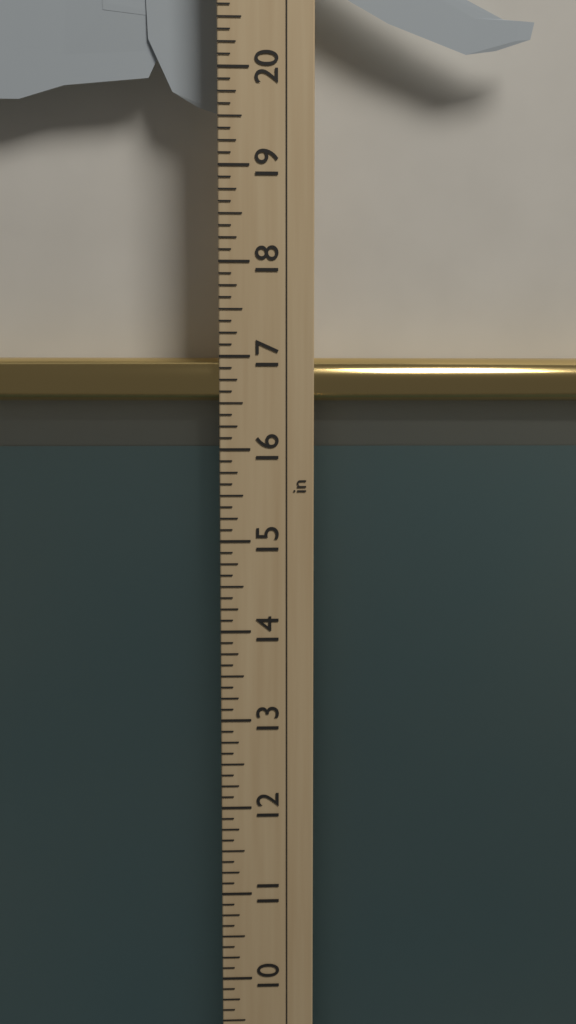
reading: 17.000 in
